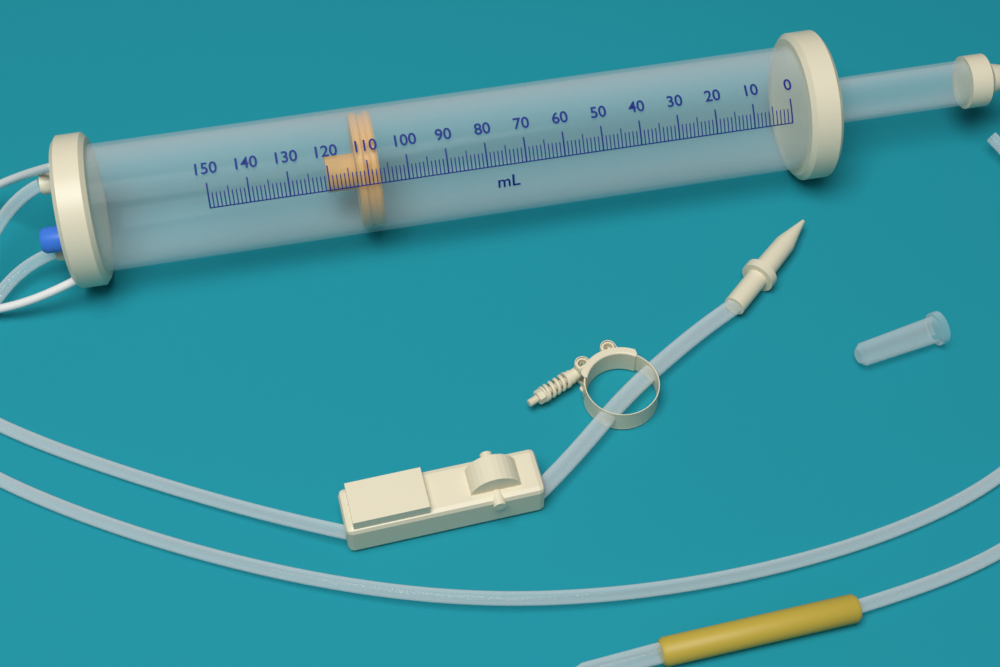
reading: 107 ml
